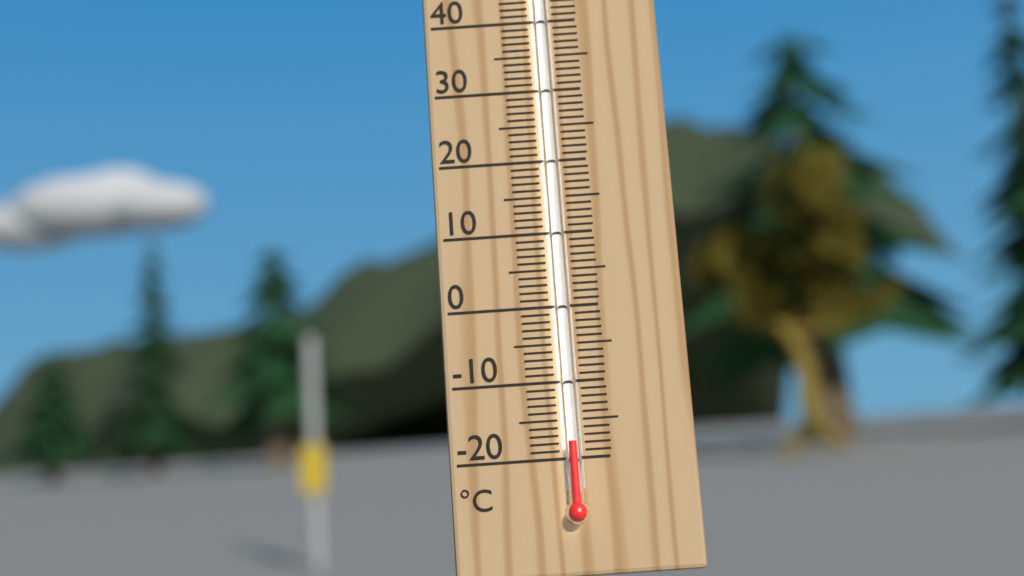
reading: -18 °C
